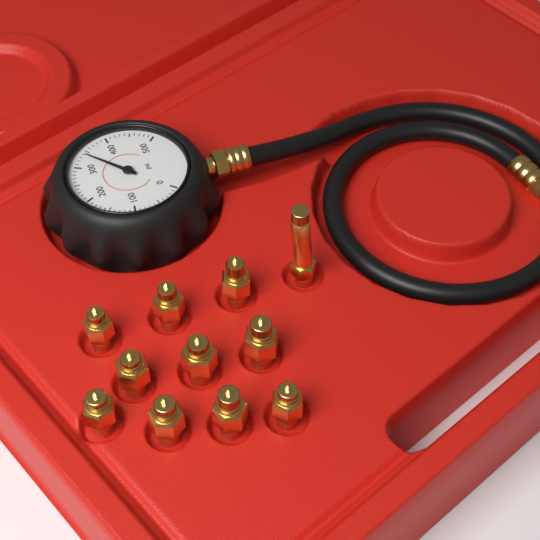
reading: 340 psi
